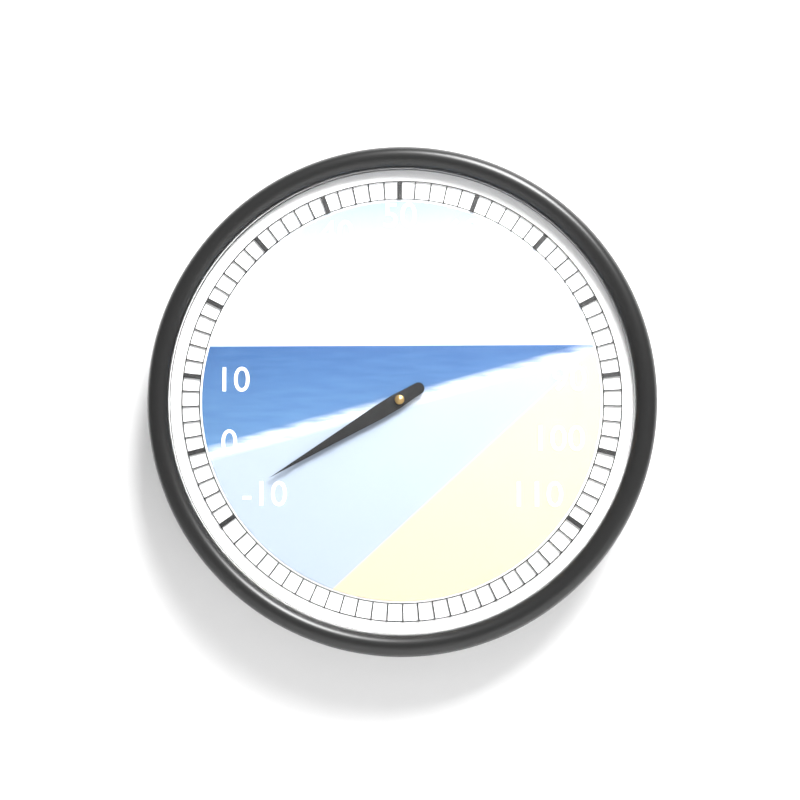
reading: -8 (no unit)
